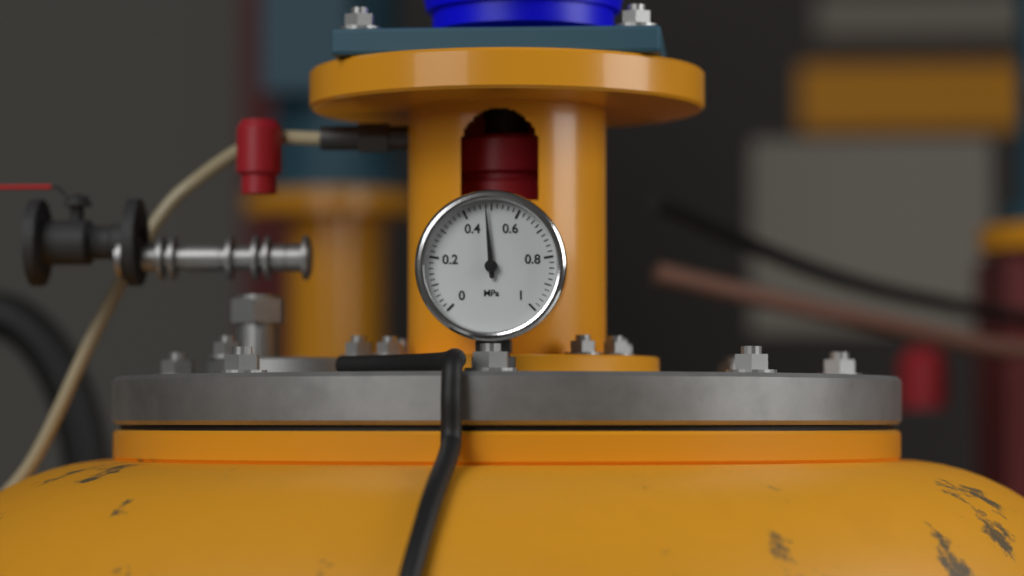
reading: 0.48 MPa
